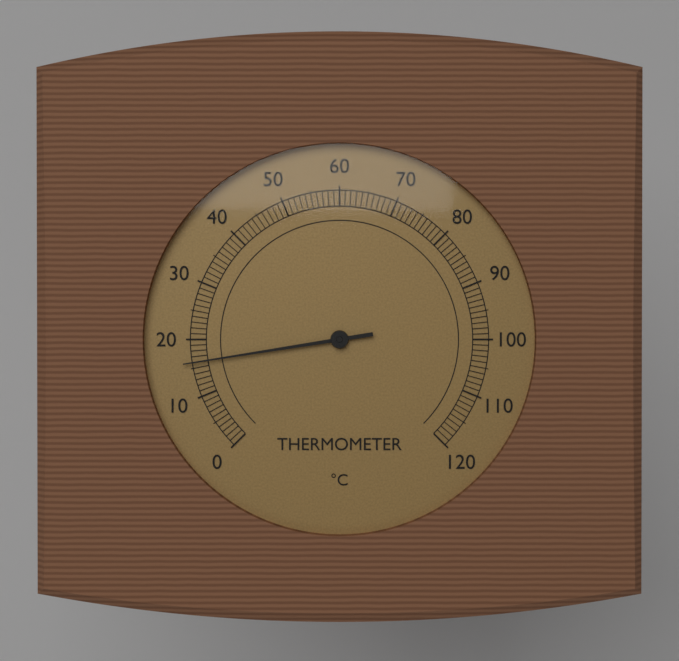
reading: 16 °C
